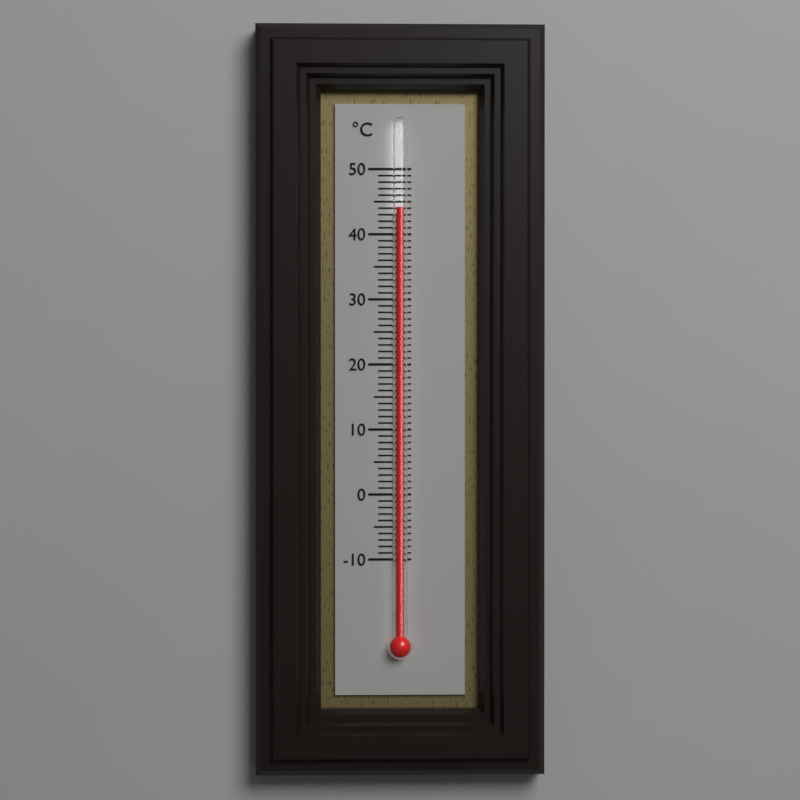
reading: 44 °C
